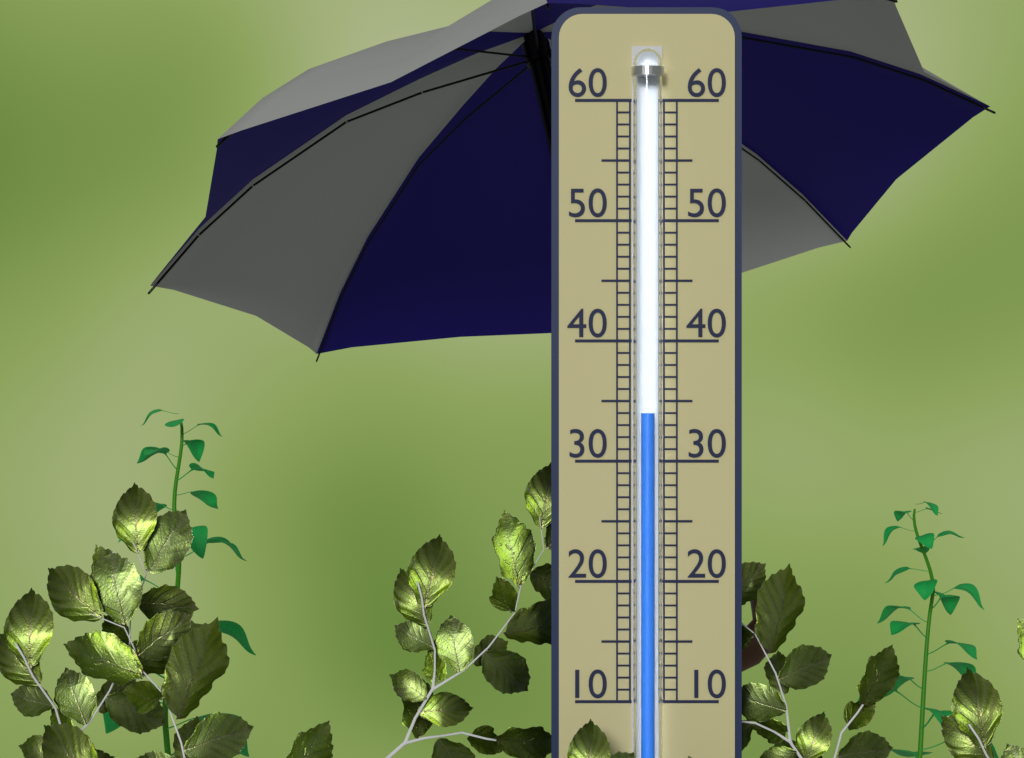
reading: 34 (no unit)
